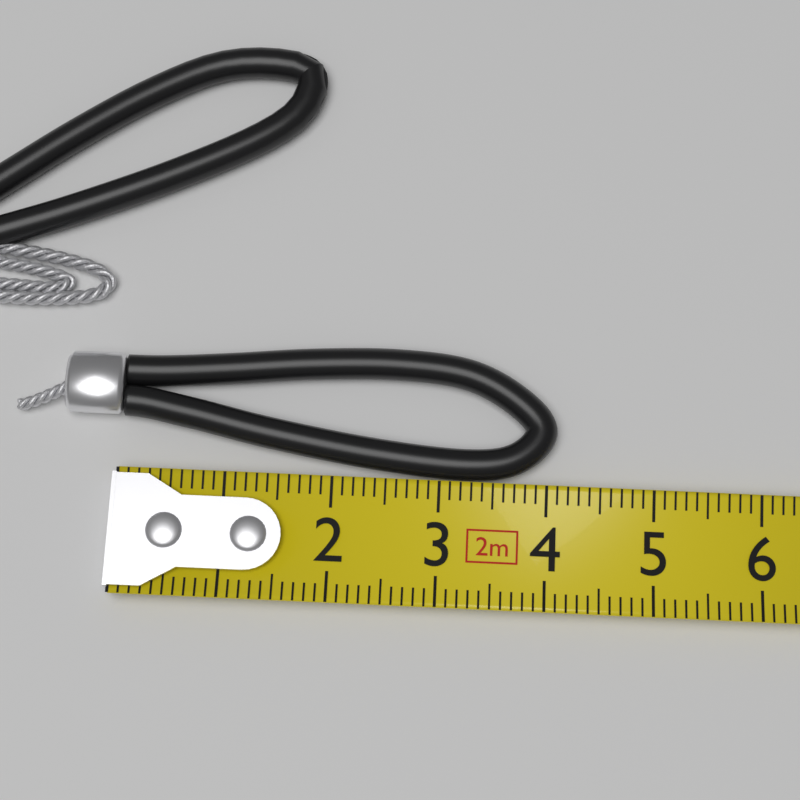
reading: 4.1 cm
